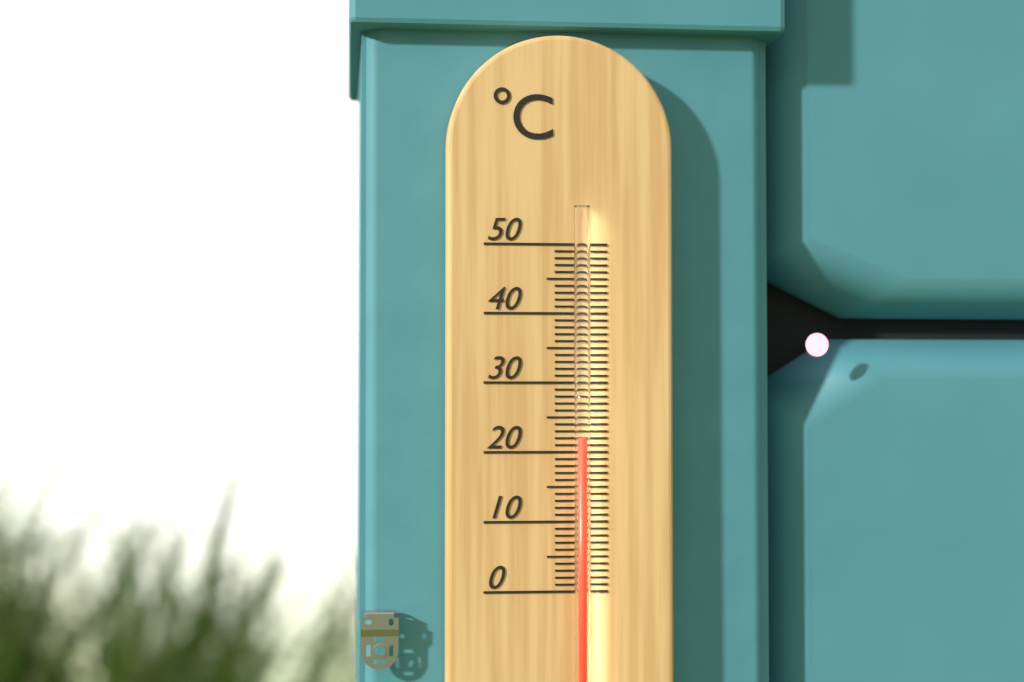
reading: 22 °C
